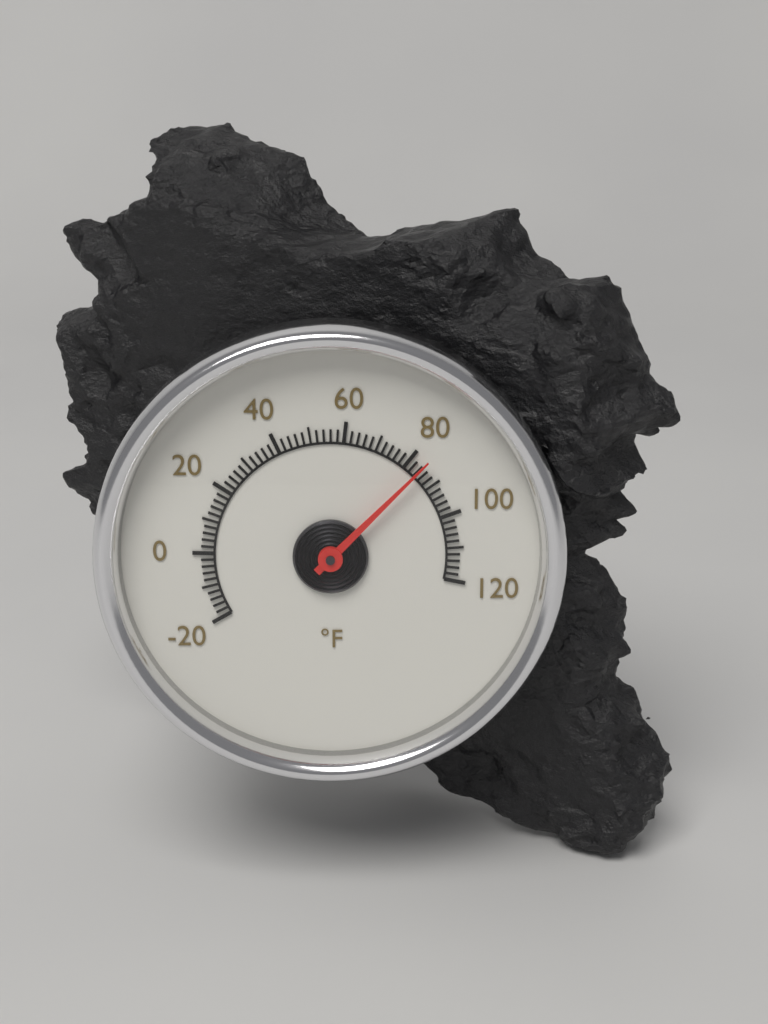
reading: 84 °F
